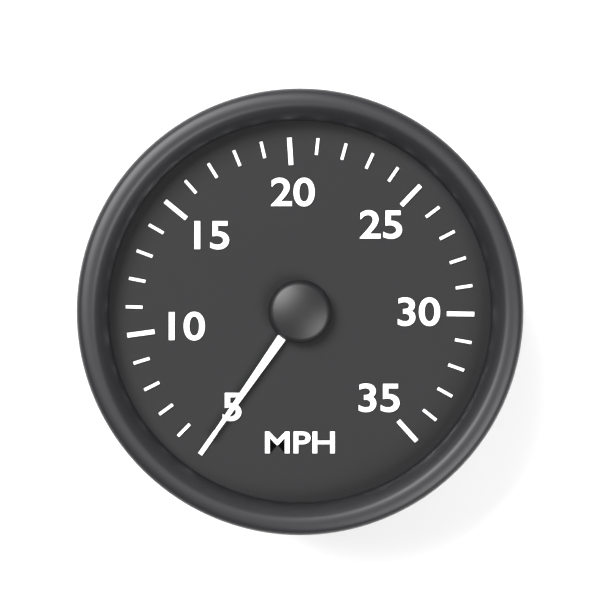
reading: 5 MPH
